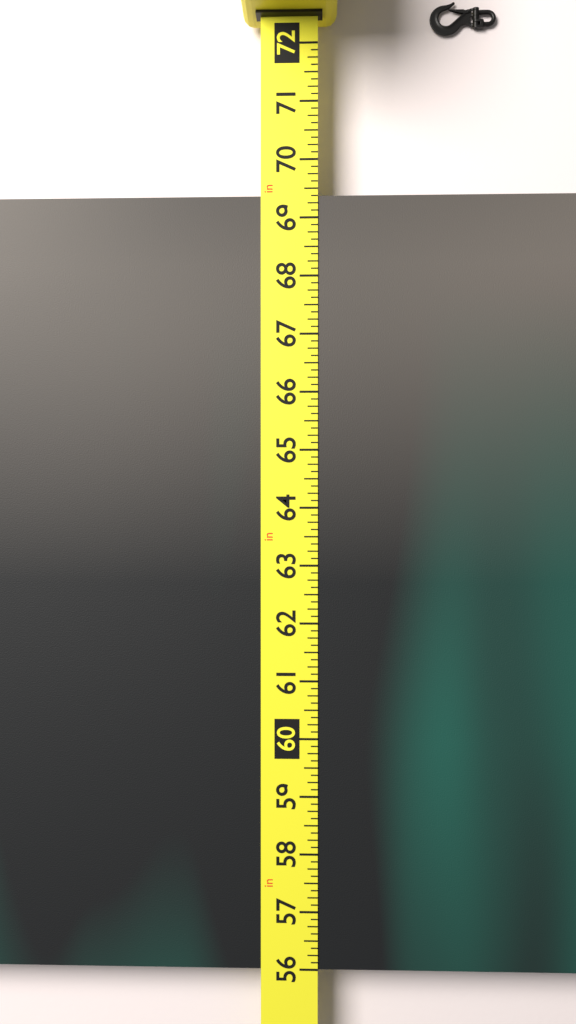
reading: 69.375 in
